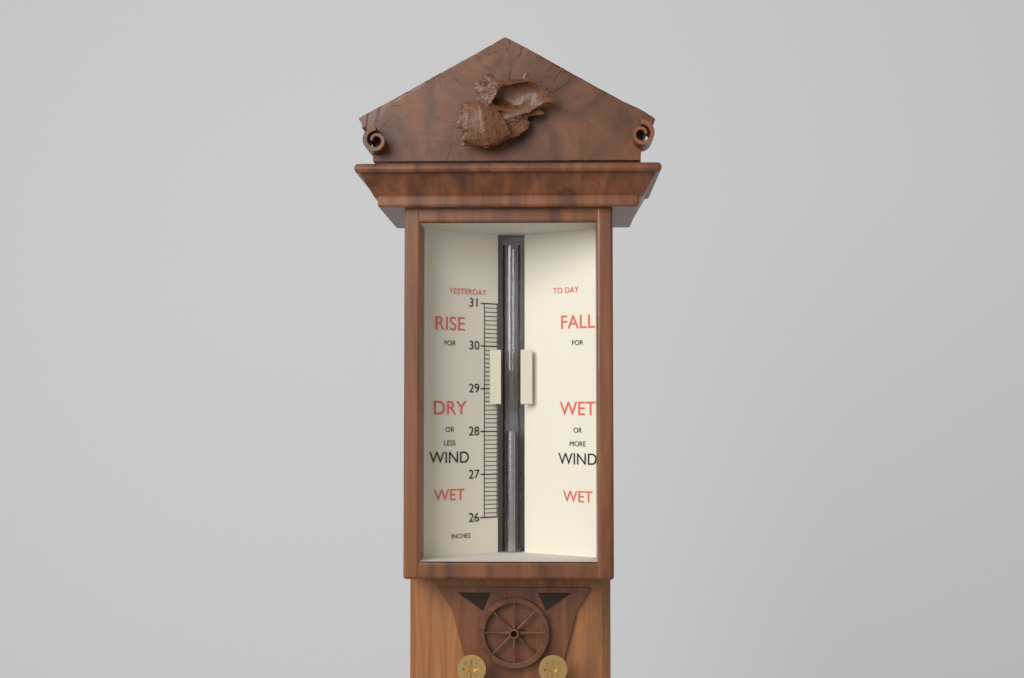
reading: 28.0 in
